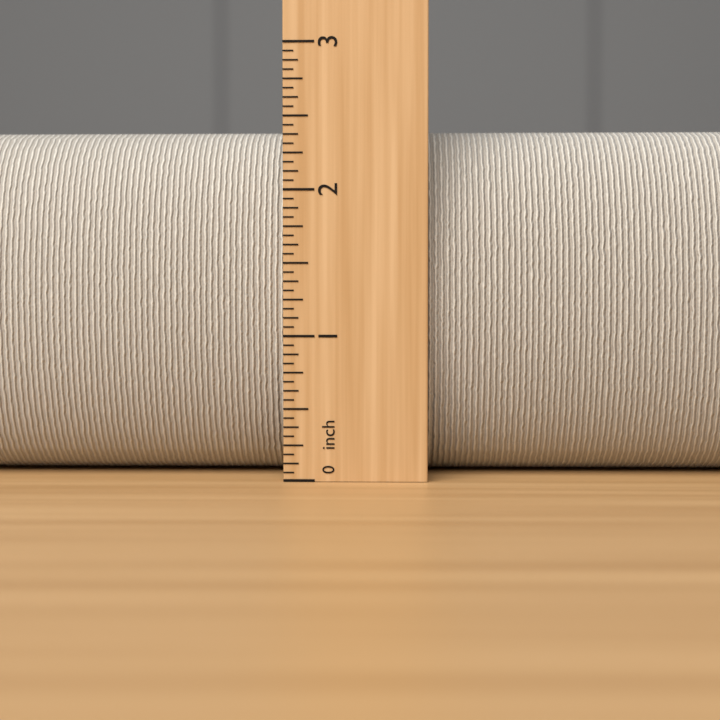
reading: 2.5000 inch
